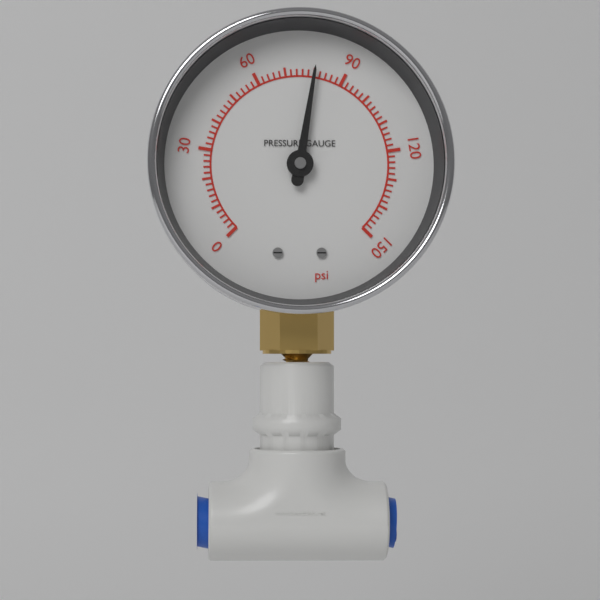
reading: 80 psi
